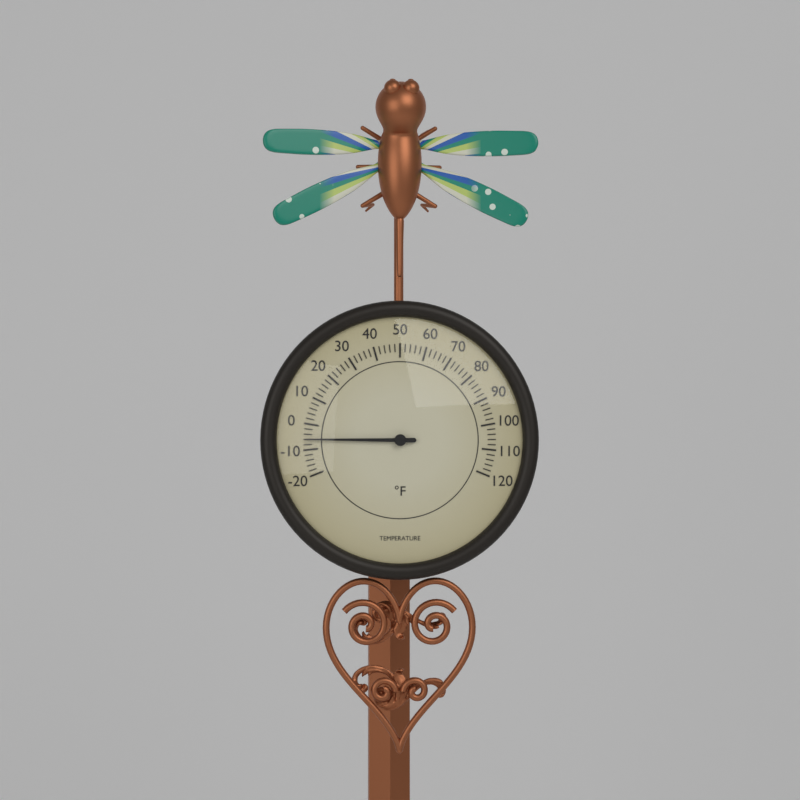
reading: -6 °F
